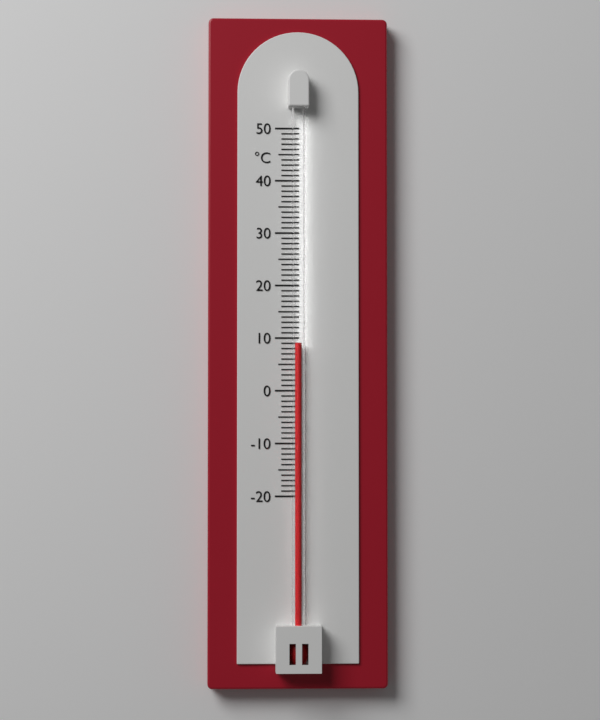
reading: 9 °C
